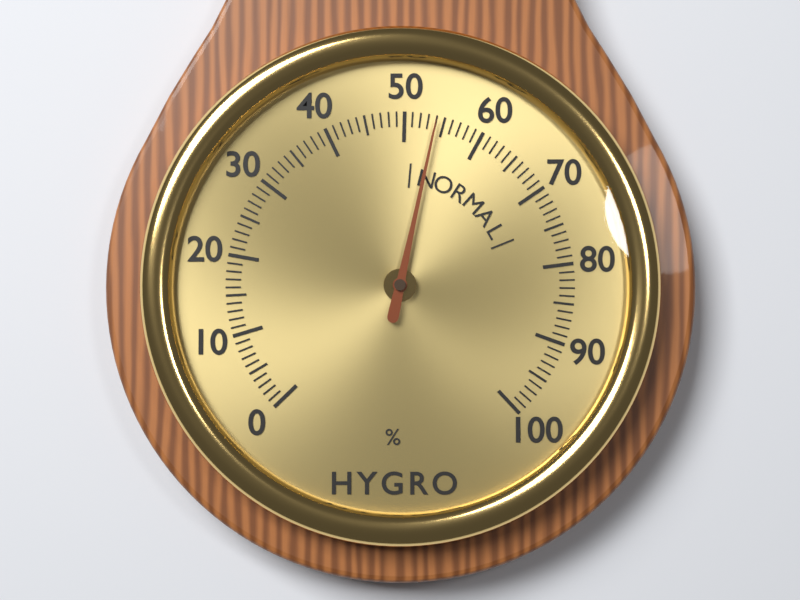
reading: 54 %
